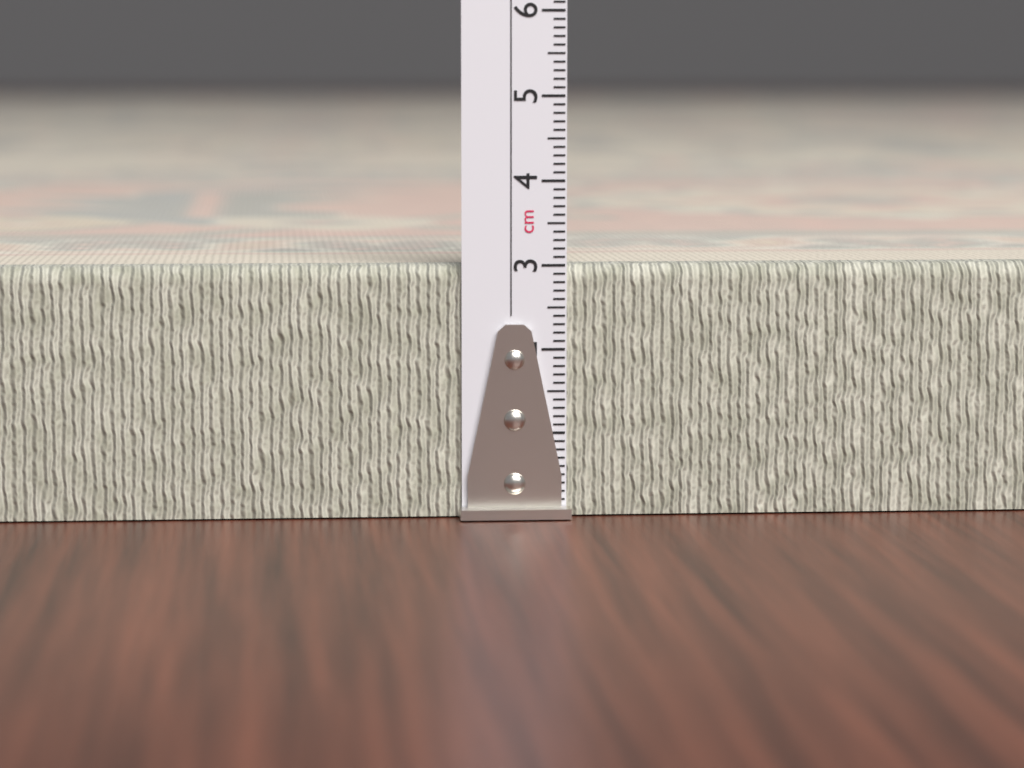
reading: 3.0 cm
